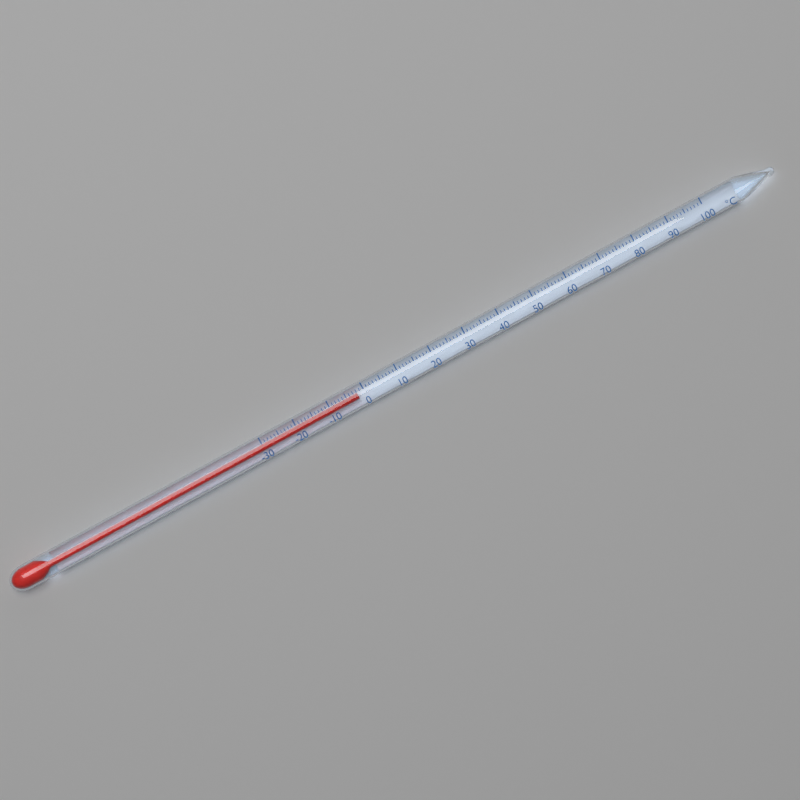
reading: -2 °C
